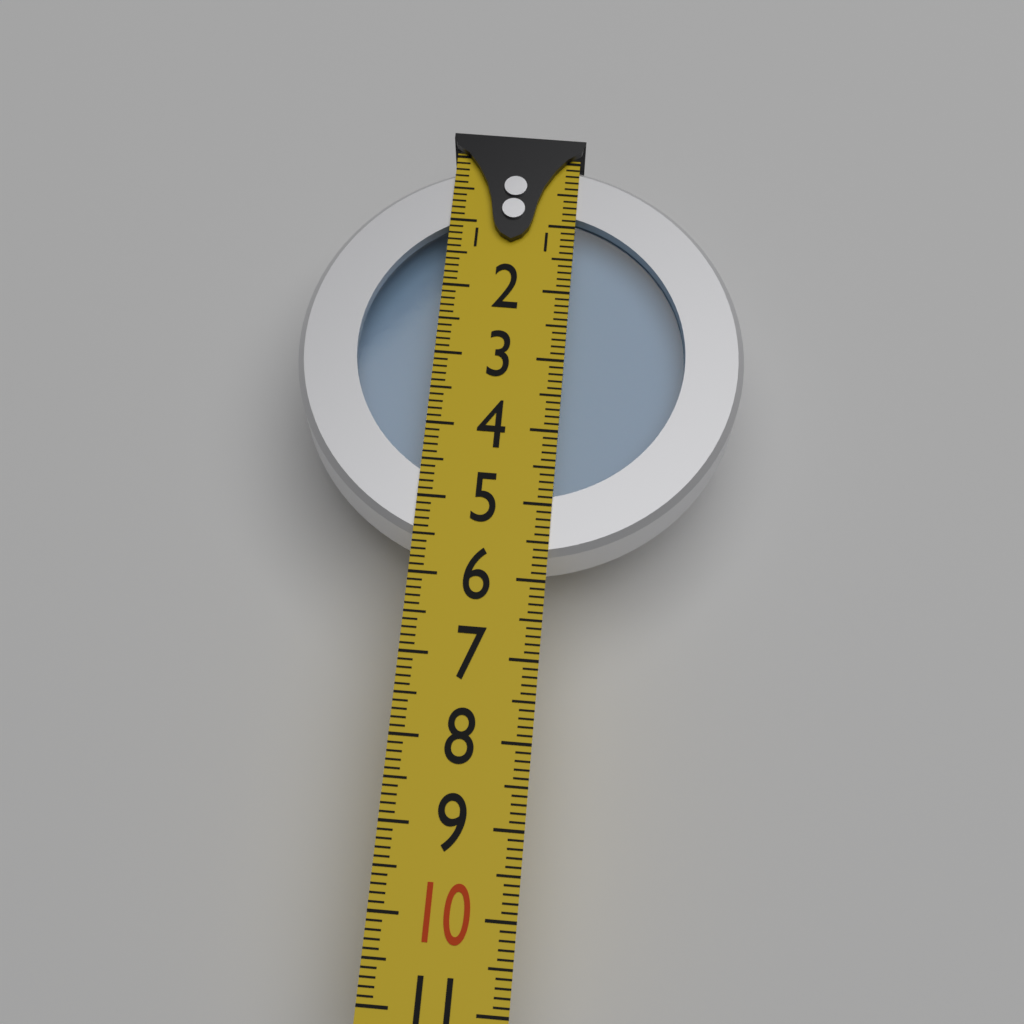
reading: 5.7 (no unit)
